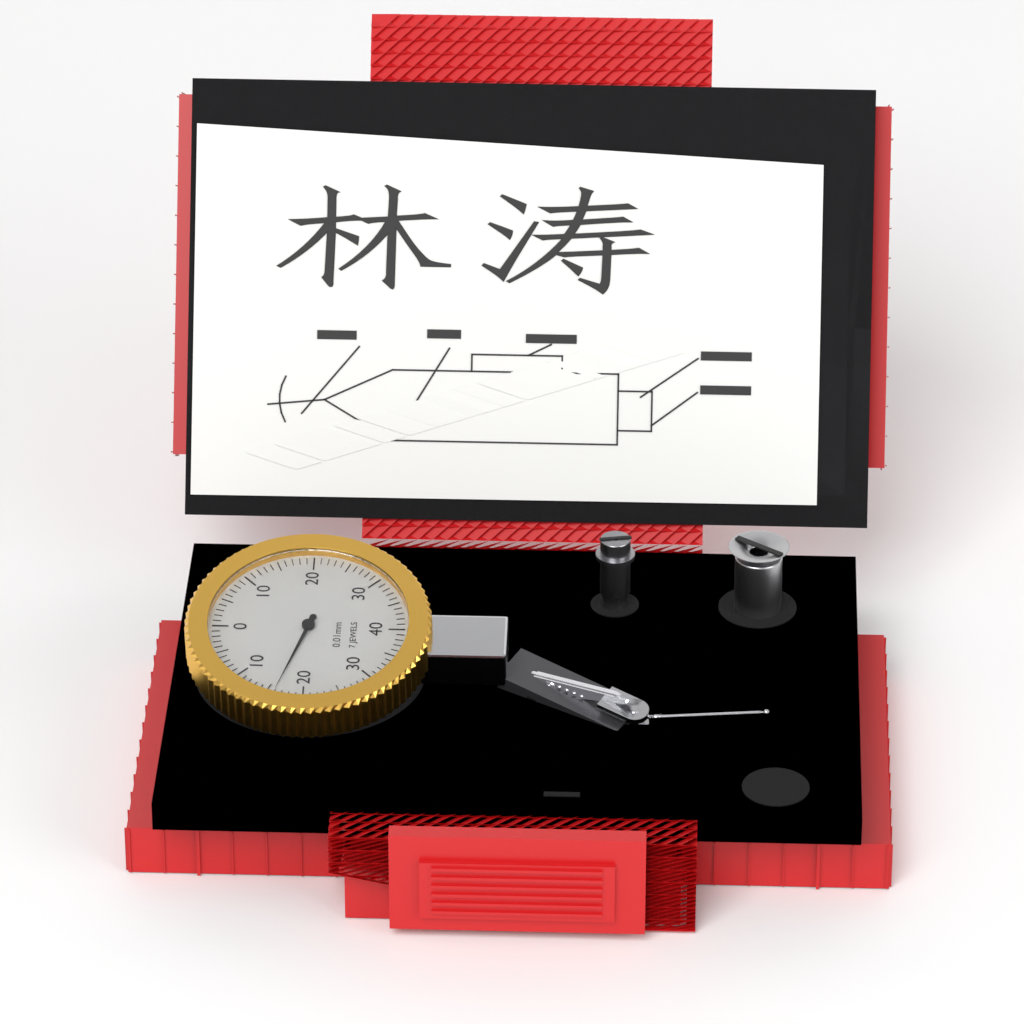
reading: 16 0.01mm
